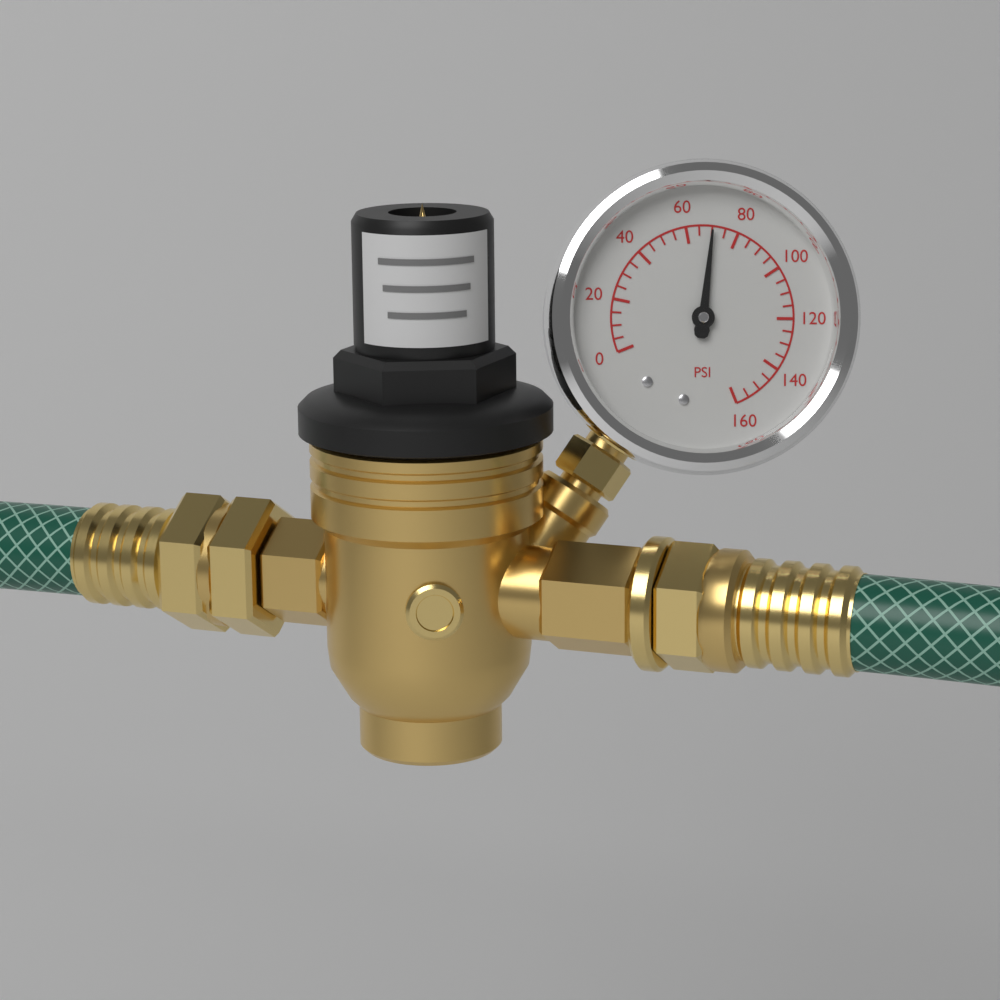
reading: 70 psi
